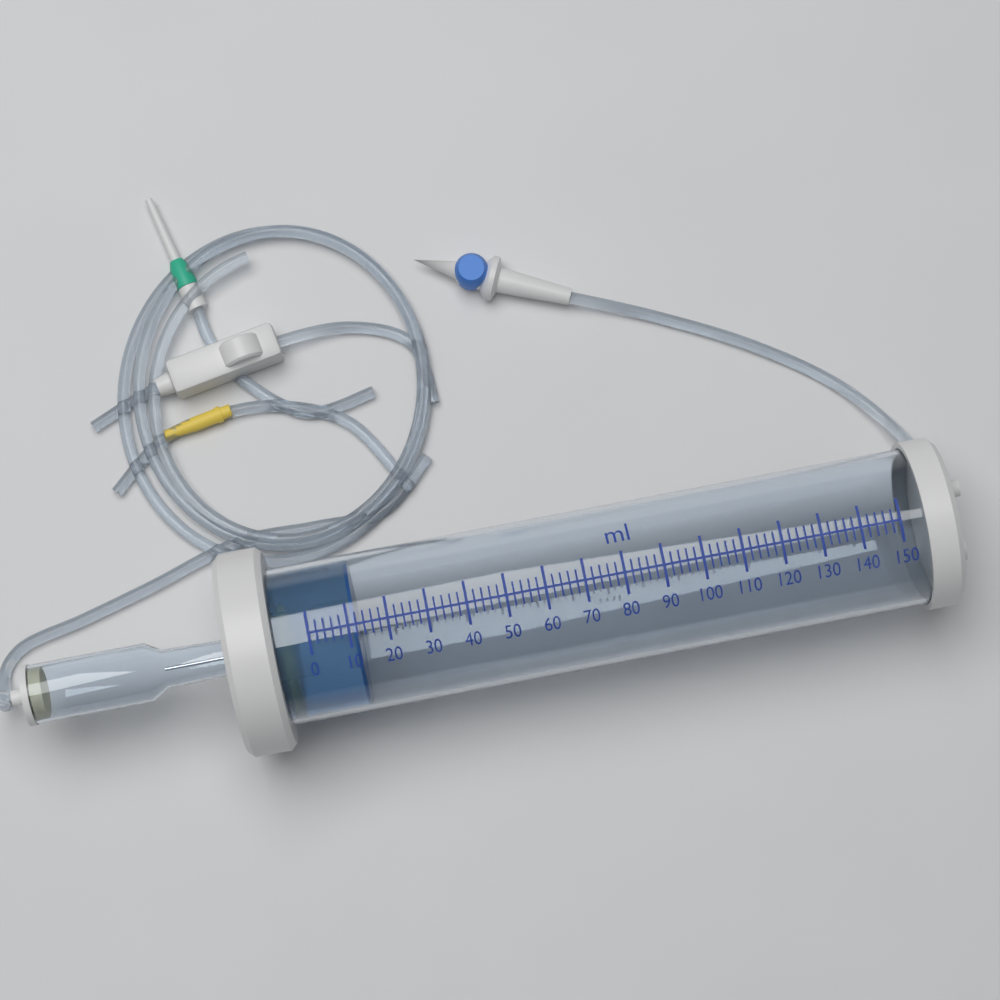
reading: 12 ml
